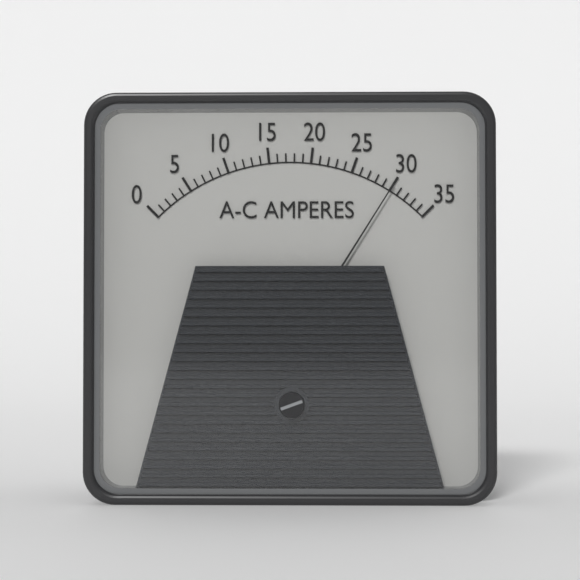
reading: 30 A
